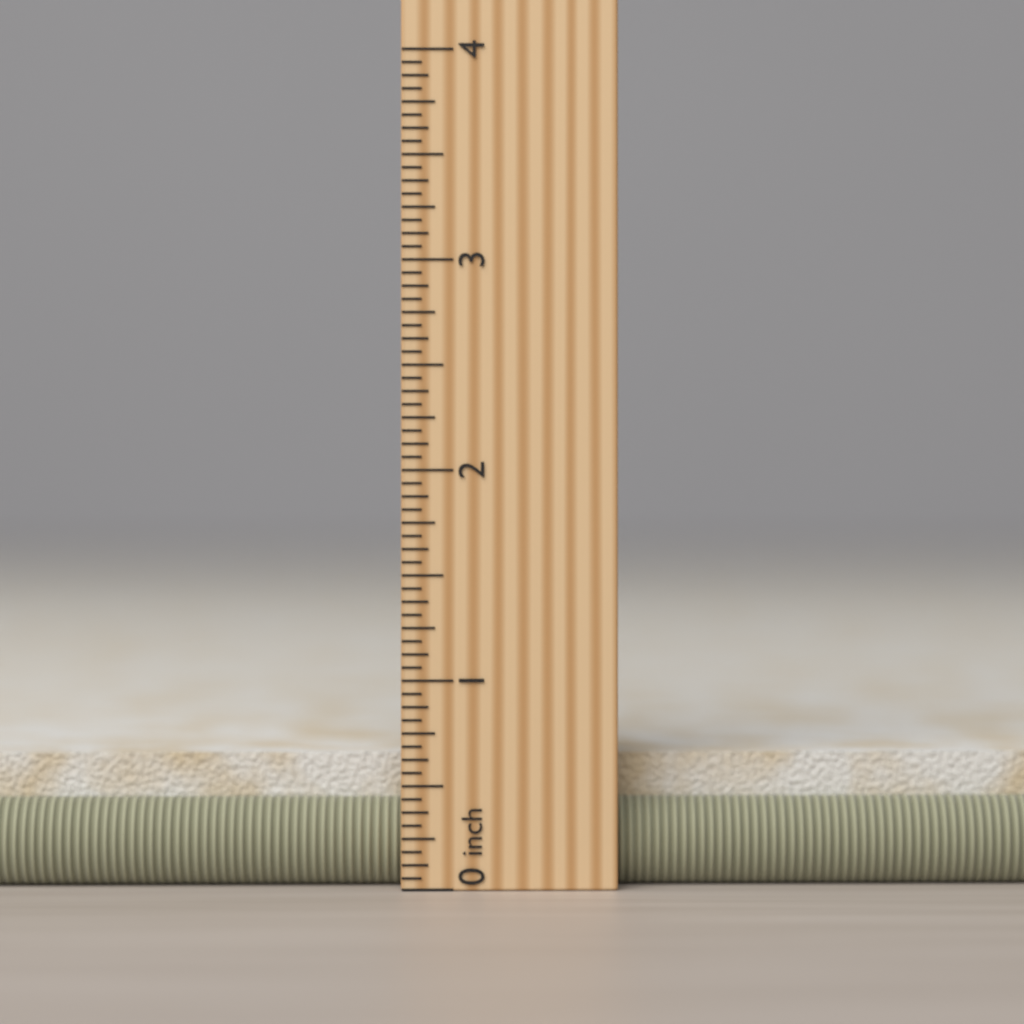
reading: 0.6875 in
